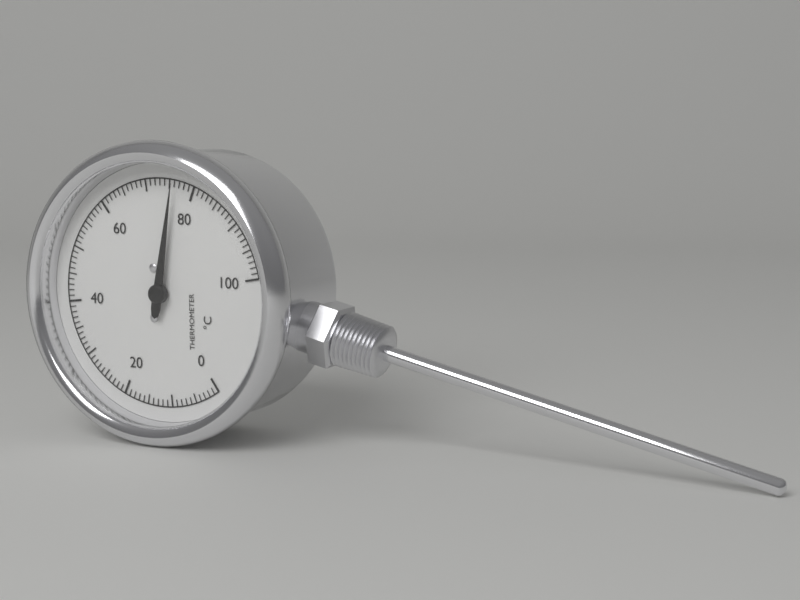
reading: 76 °C
